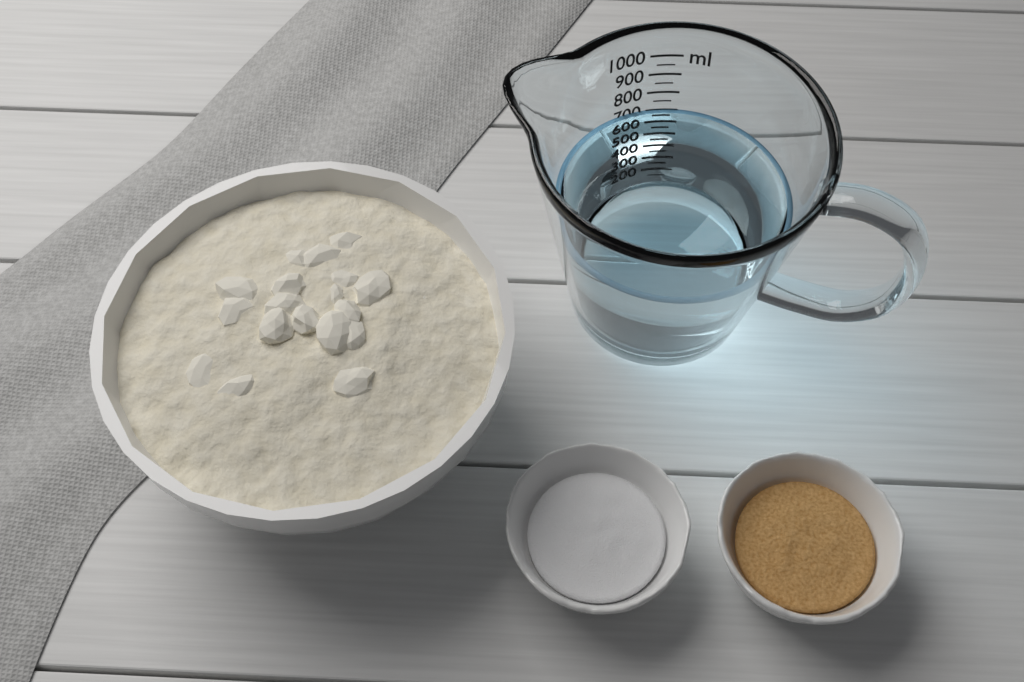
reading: 700 ml
